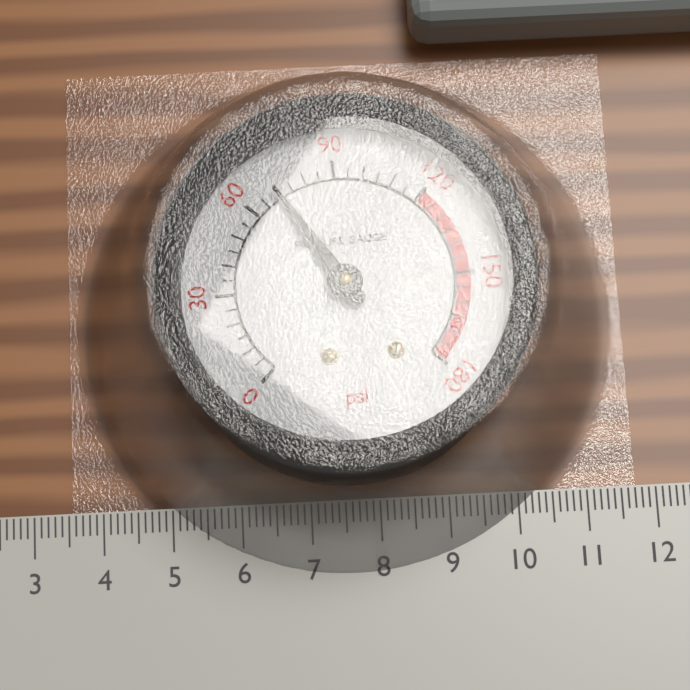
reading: 70 psi
